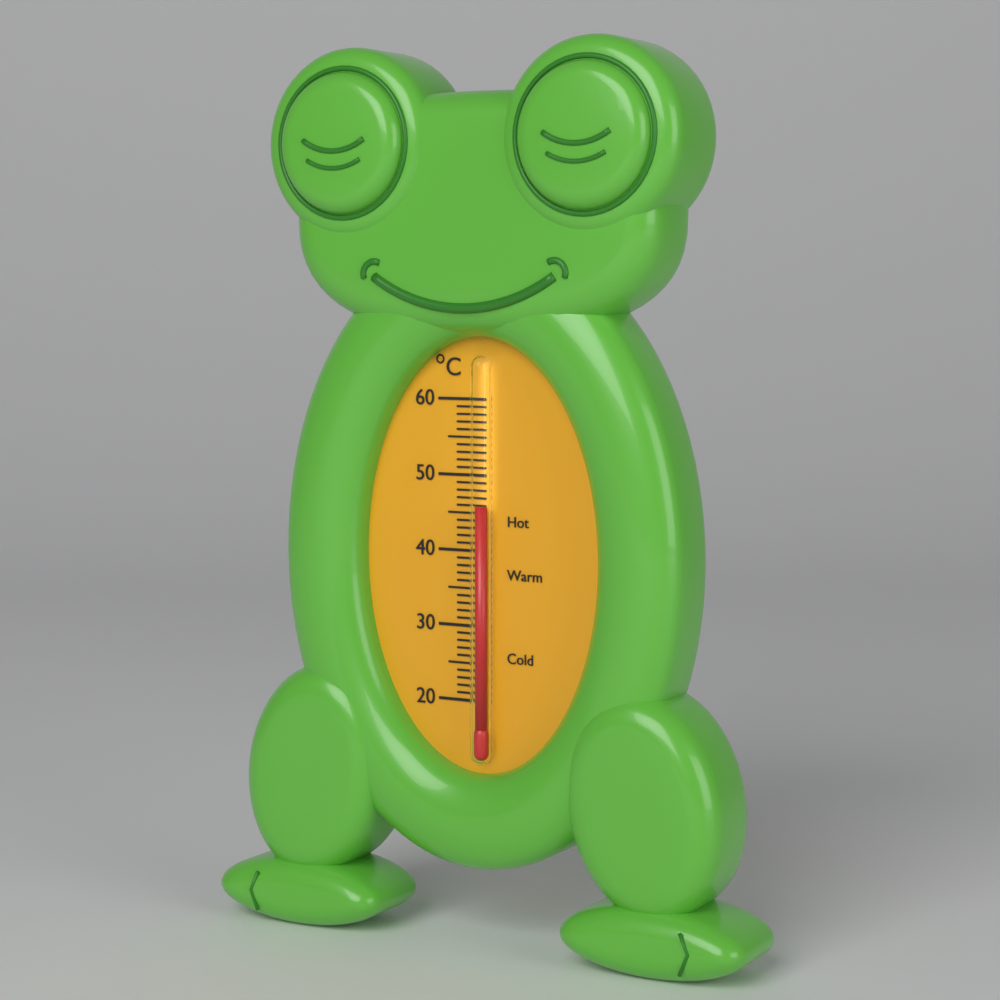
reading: 46 °C
